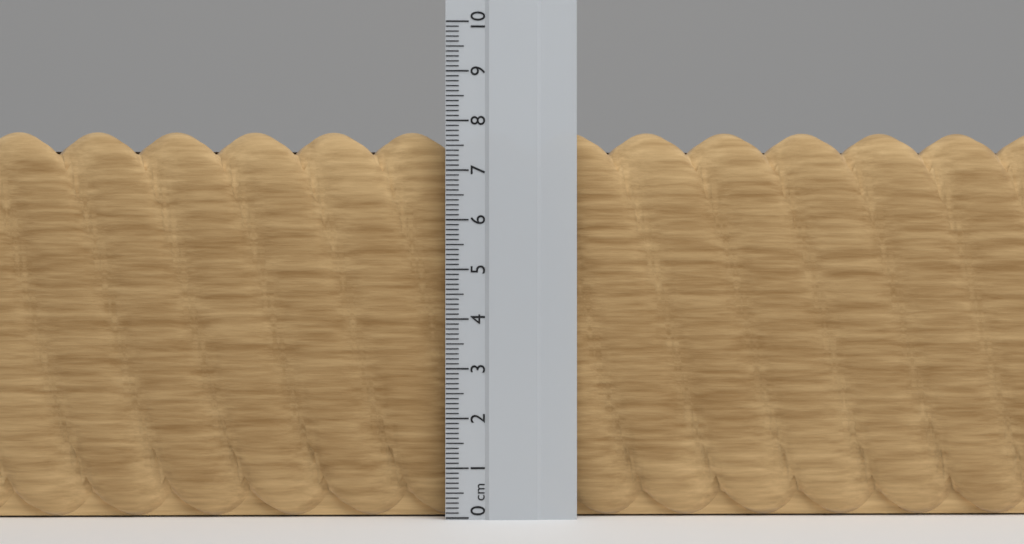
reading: 7.8 cm
